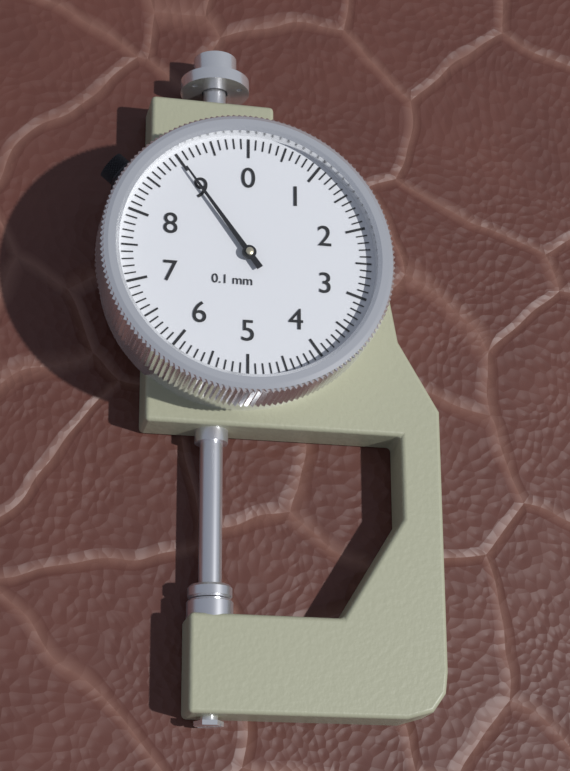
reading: 9.0 mm
